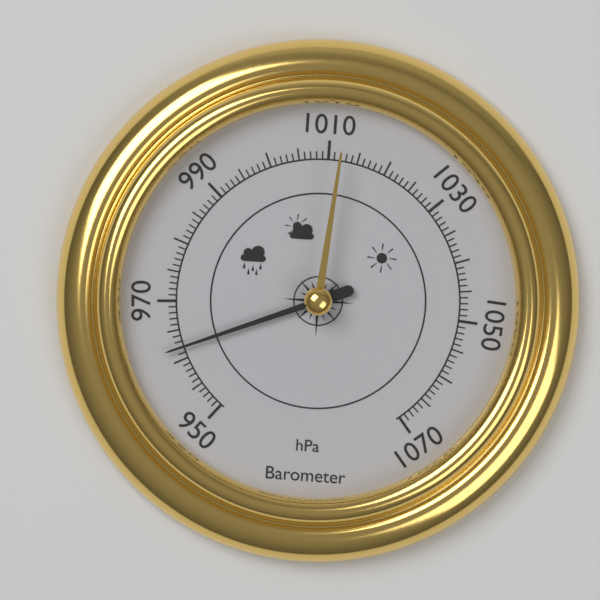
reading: 962 hPa
